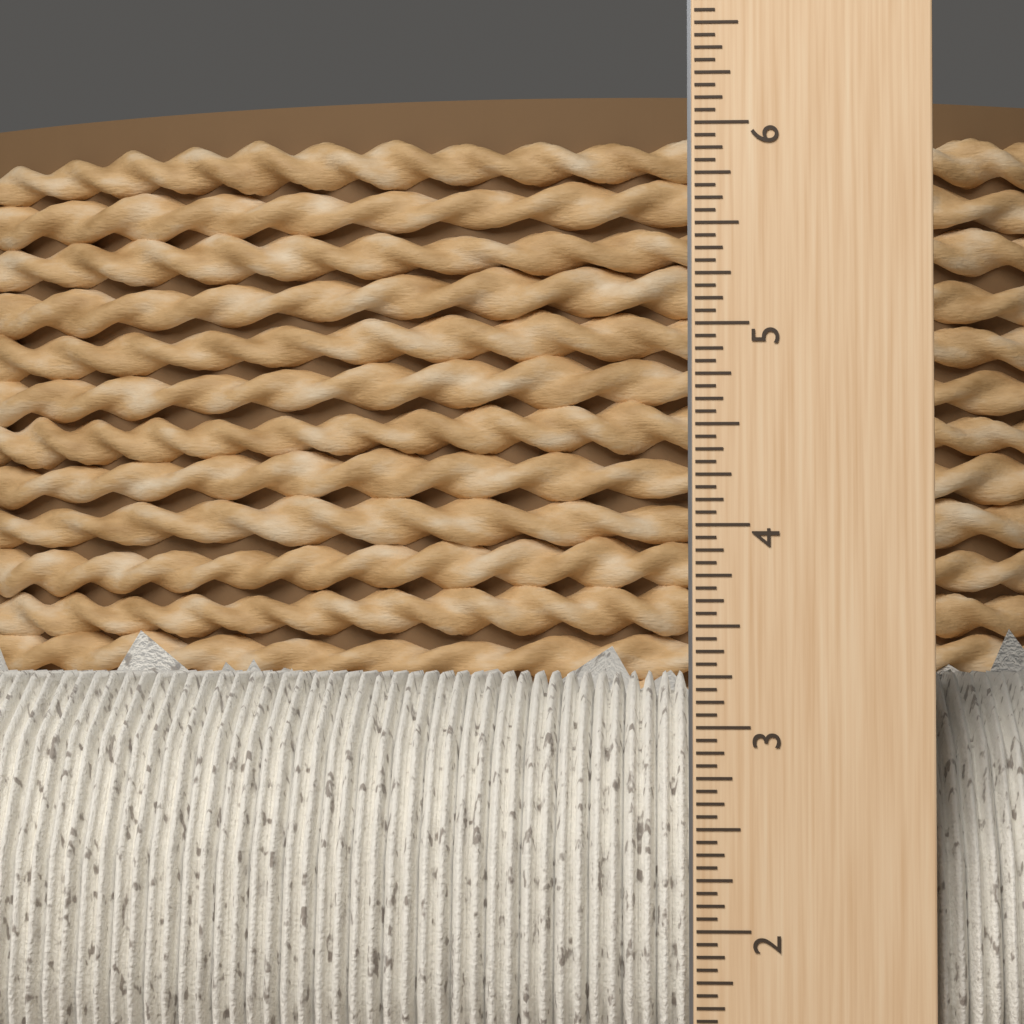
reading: 3.5000 inch
